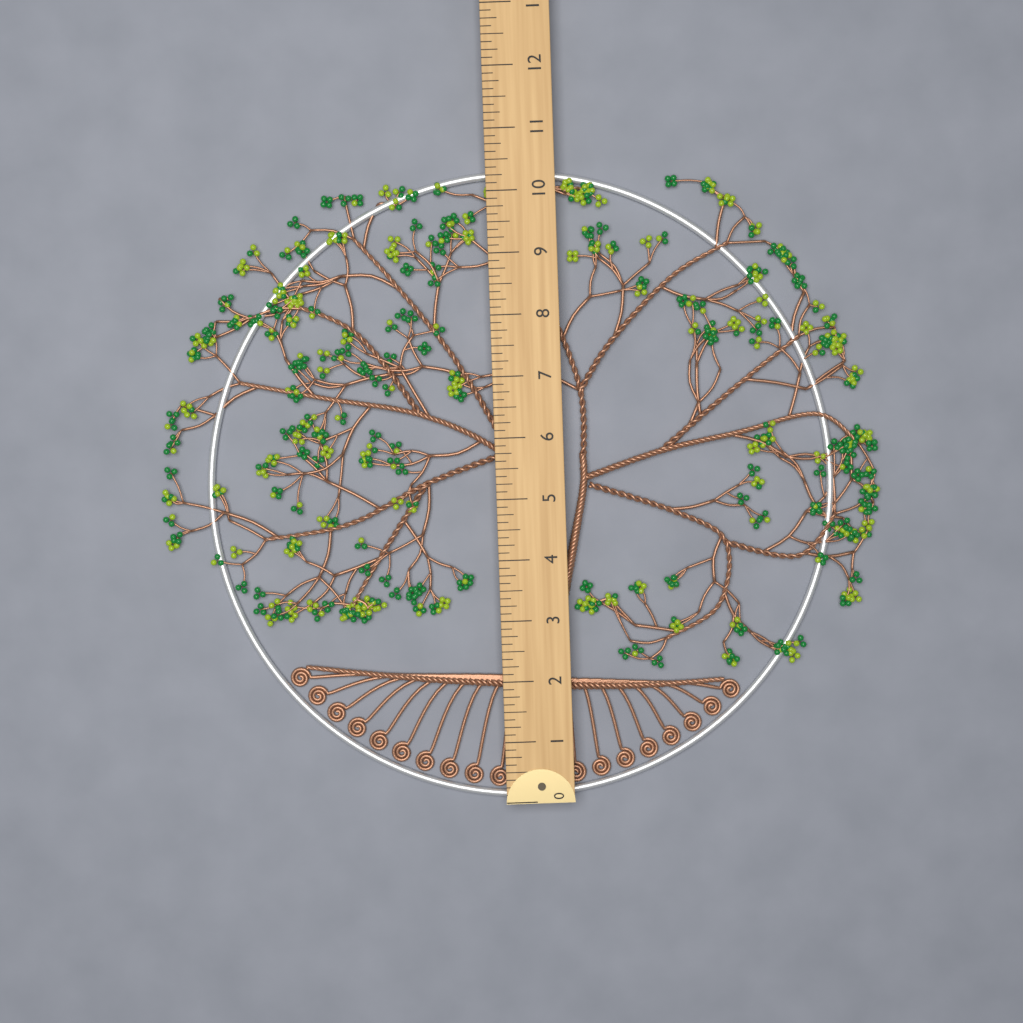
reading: 10.375 (no unit)
